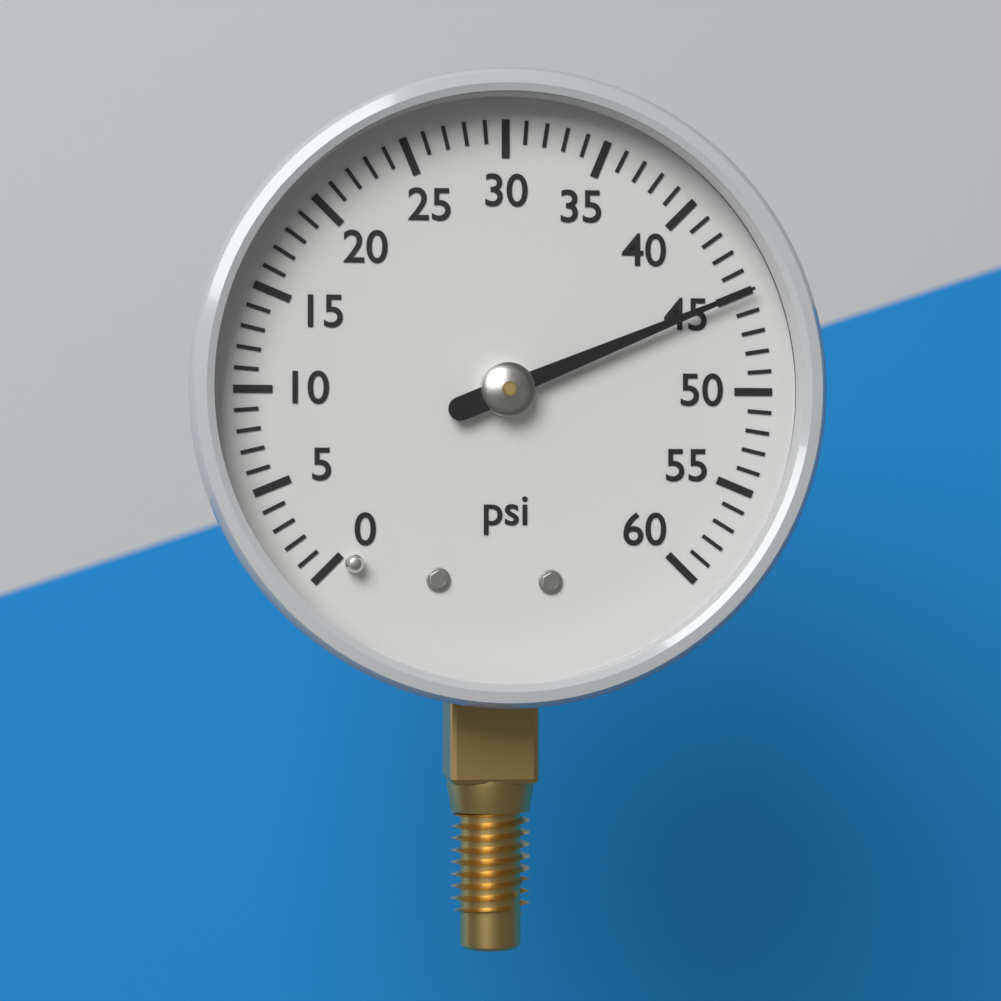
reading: 45 psi
